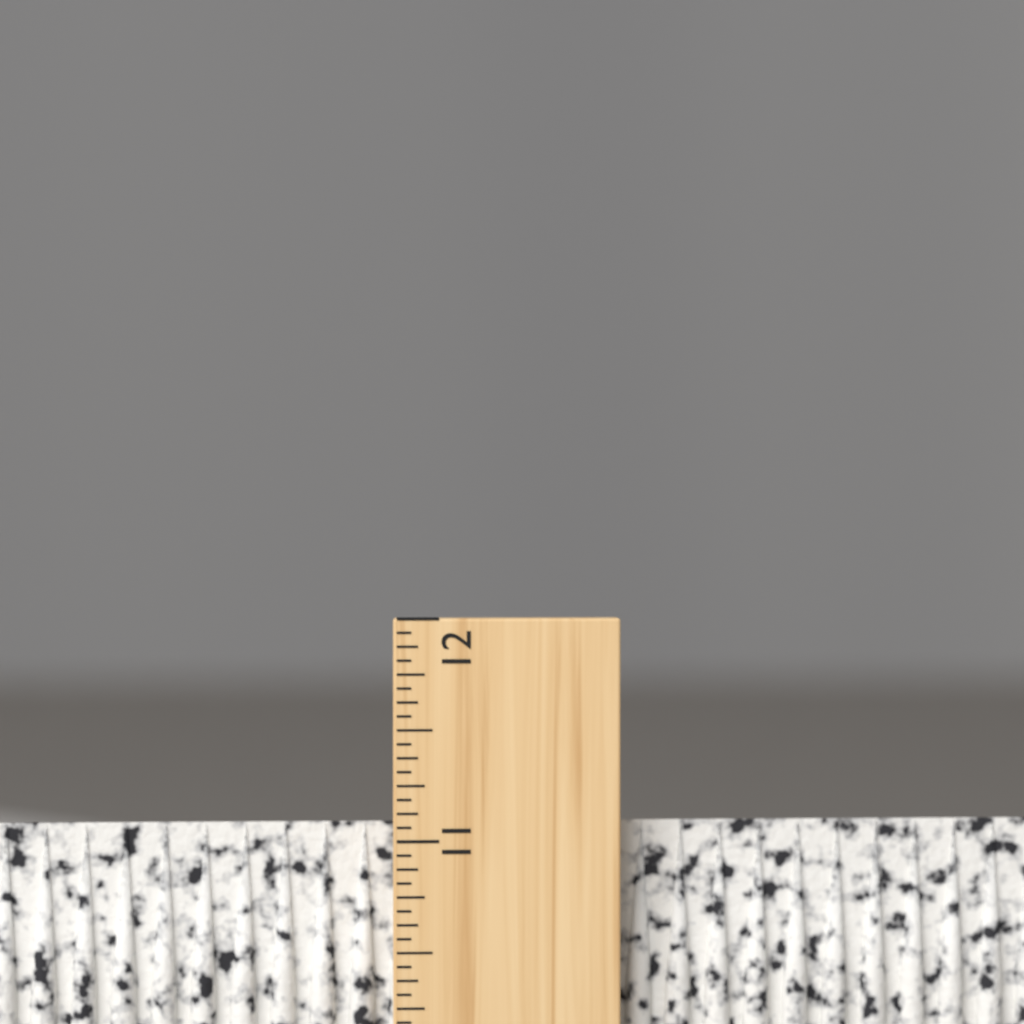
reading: 11.0625 inch
